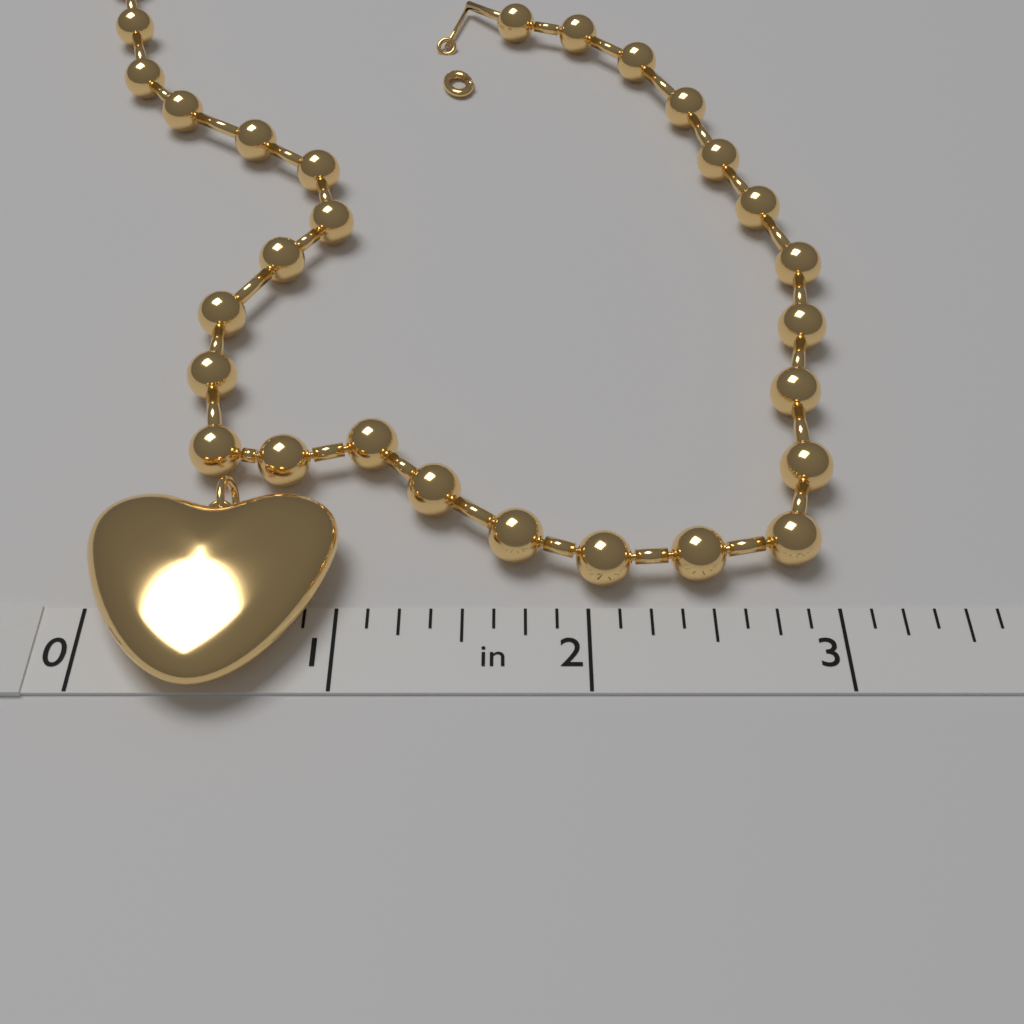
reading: 1.000 in
